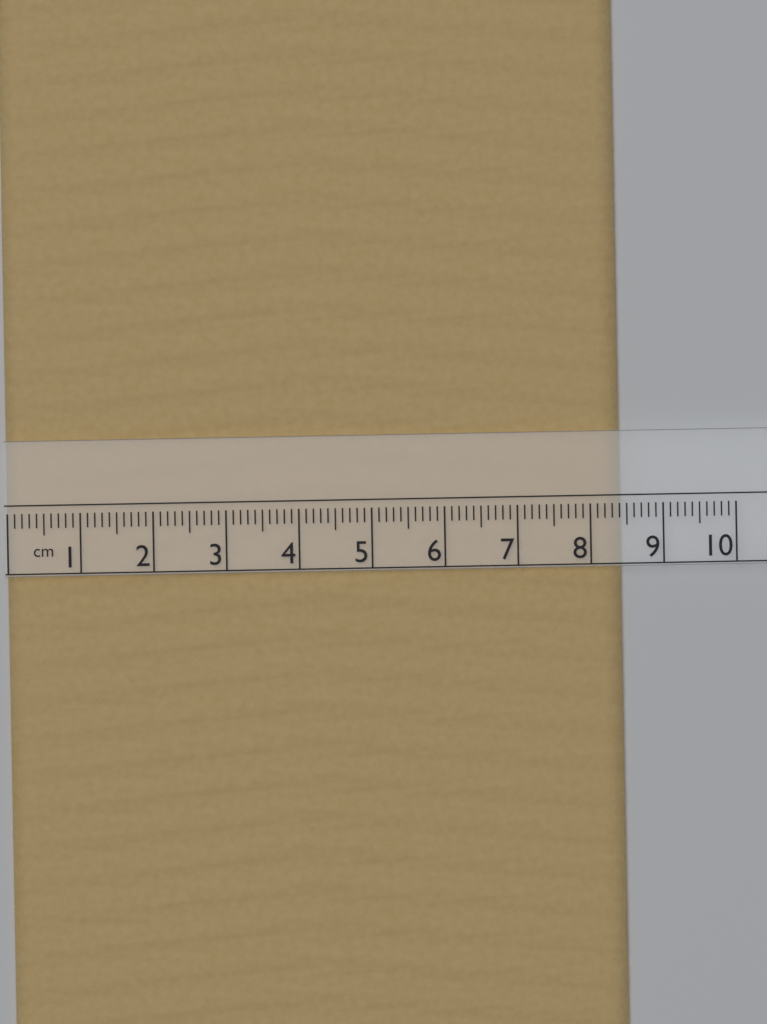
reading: 8.4 cm
